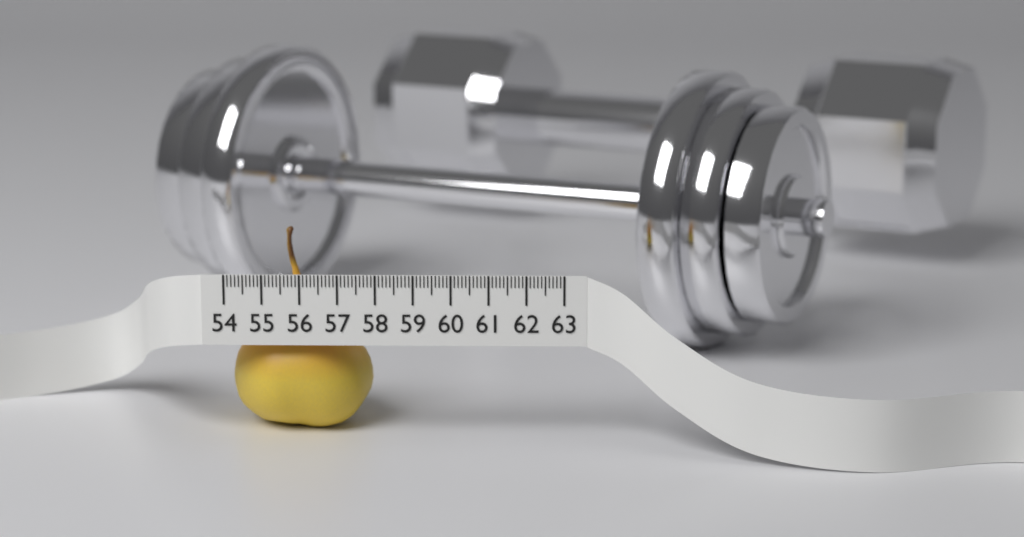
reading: 57.8 (no unit)
